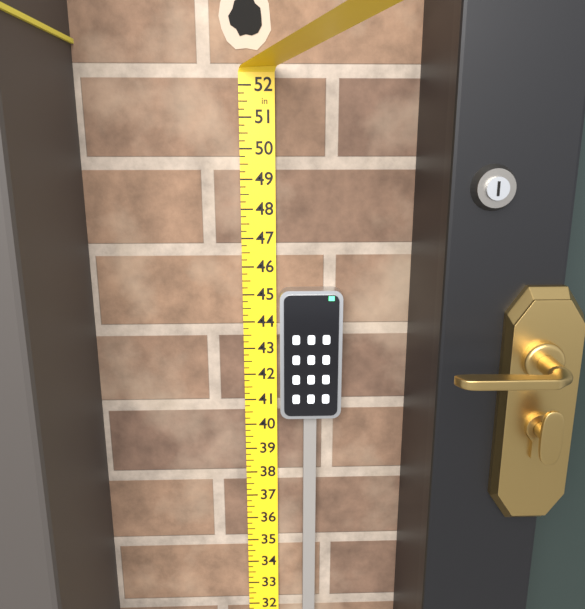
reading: 45.25 in
